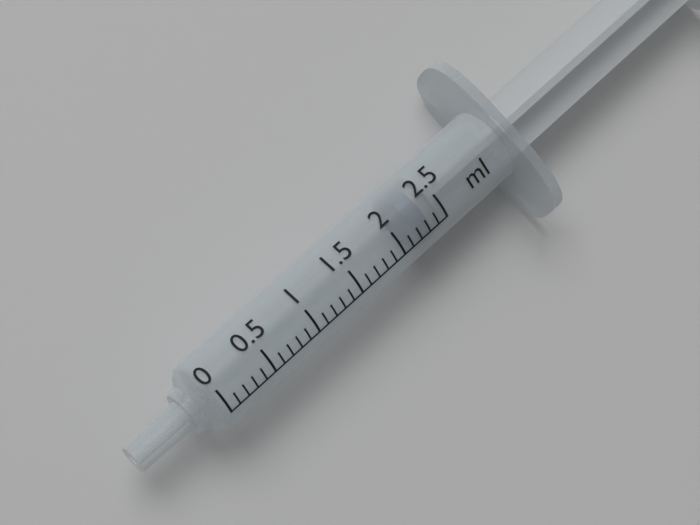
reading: 2.2 ml
